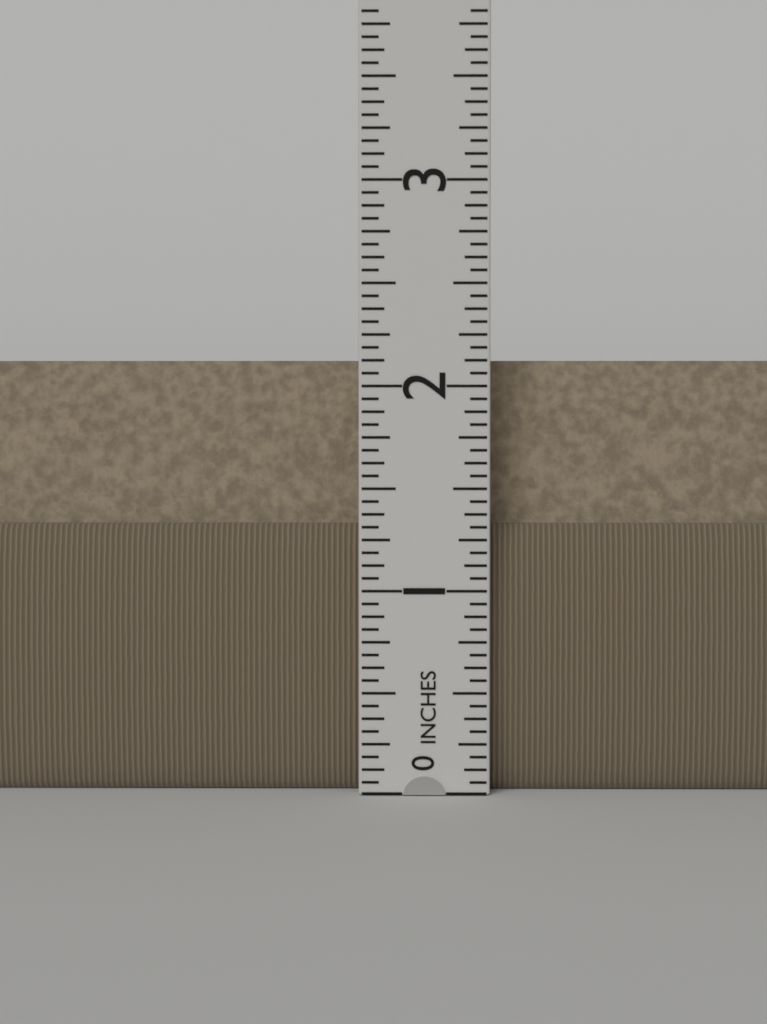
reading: 2.1250 in
